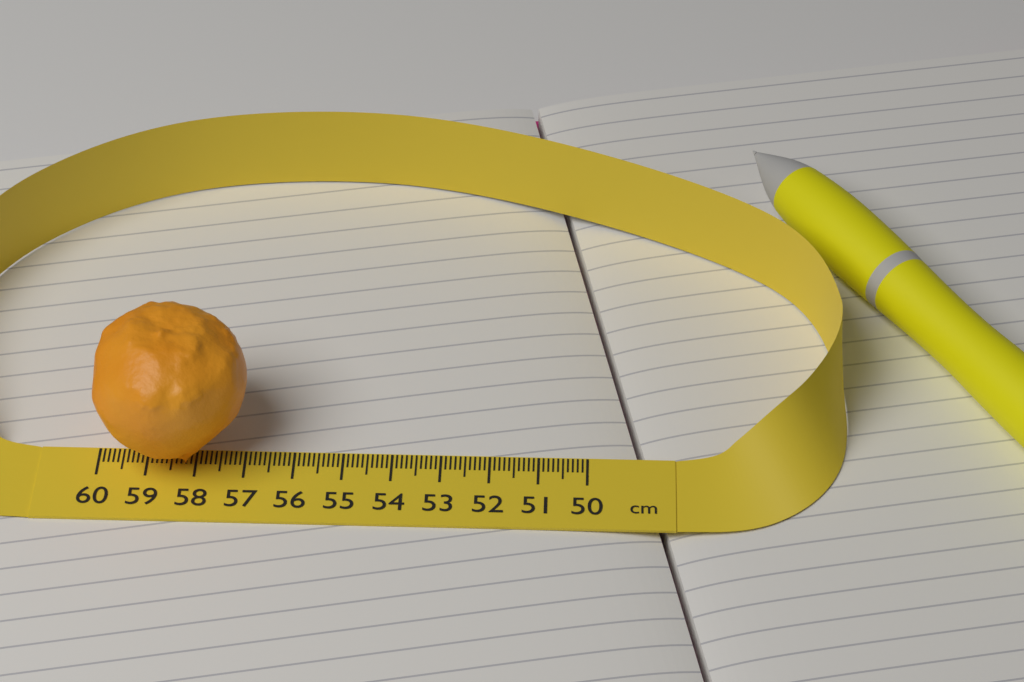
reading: 56.9 cm
